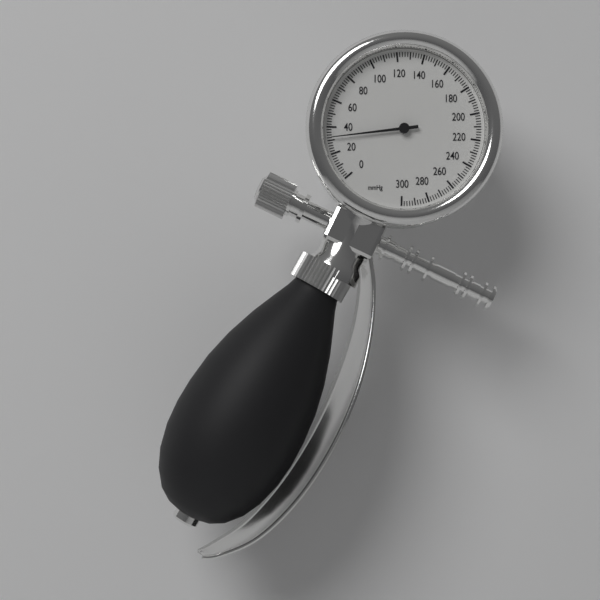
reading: 32 mmHg
